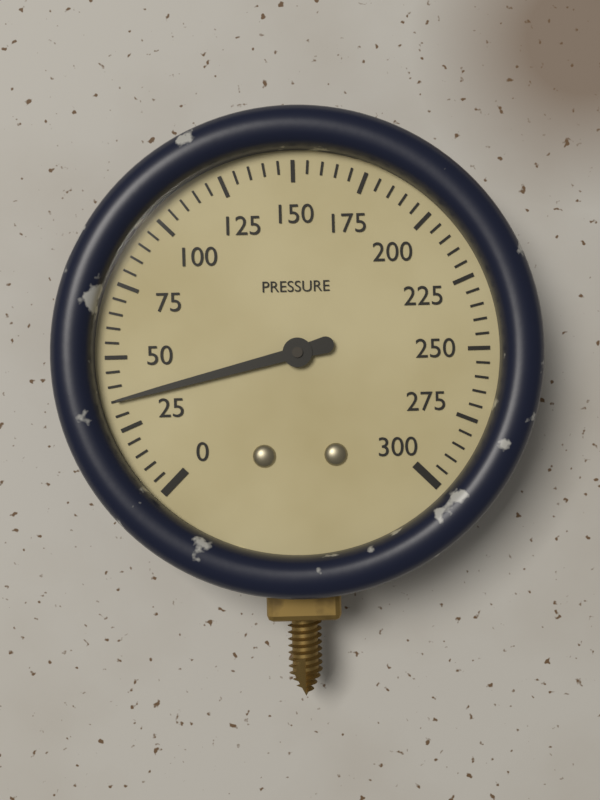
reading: 35 (no unit)
